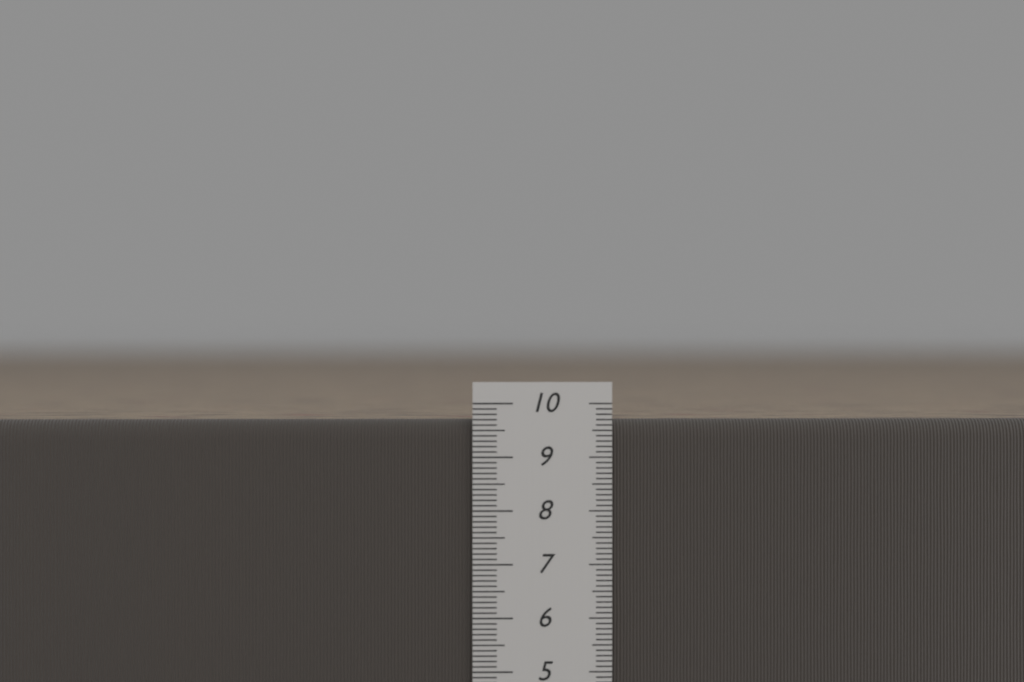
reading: 9.7 cm
